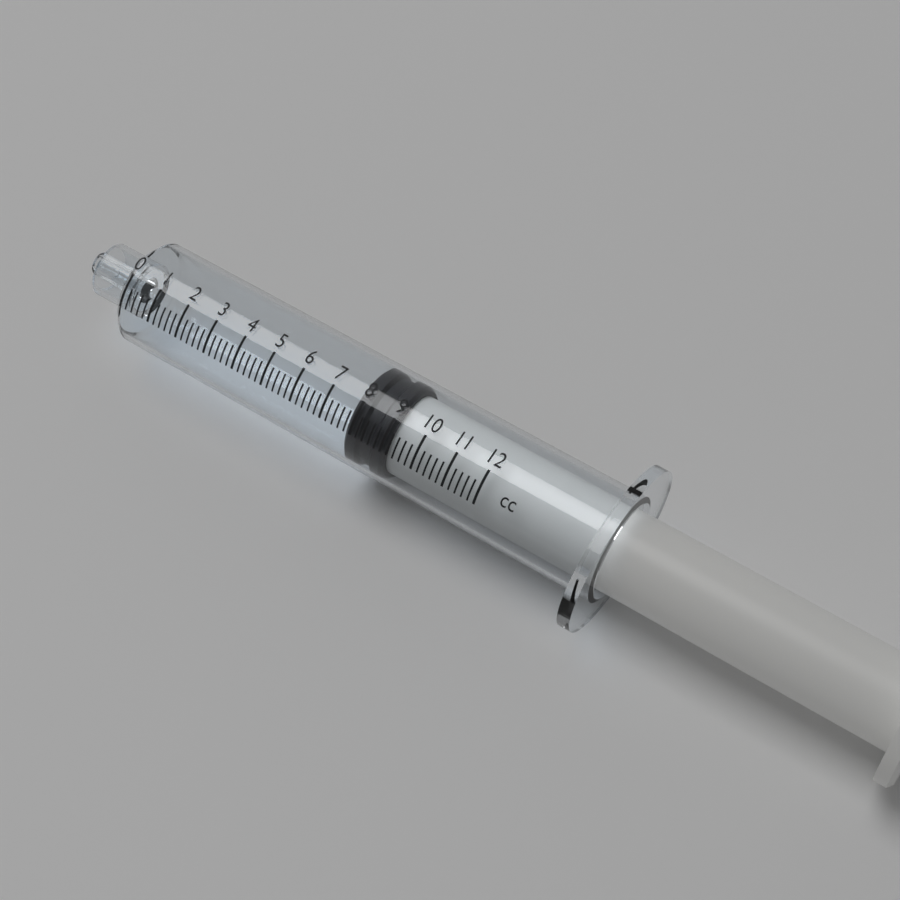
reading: 7.8 cc
